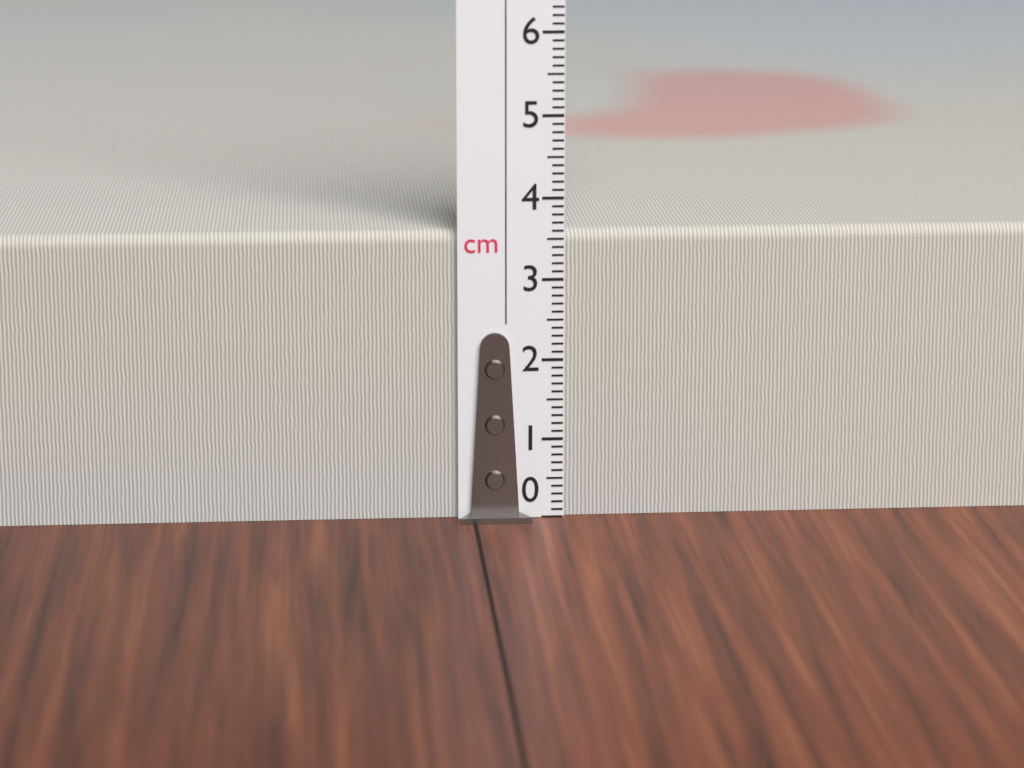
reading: 3.6 cm
